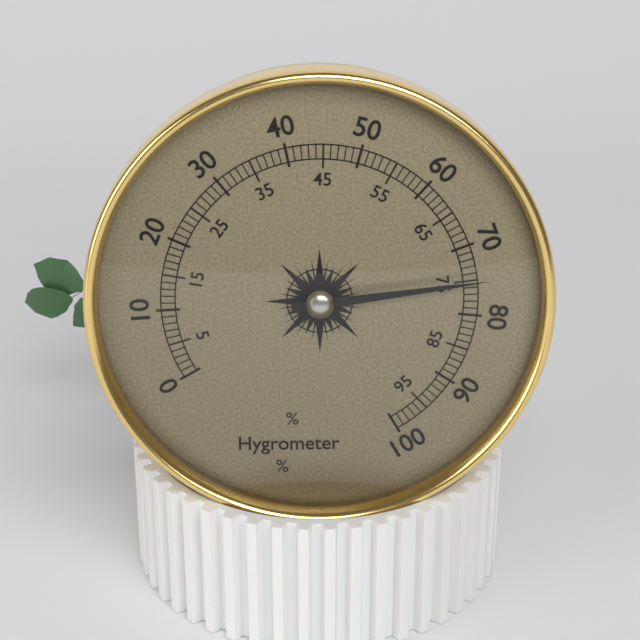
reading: 75 %
